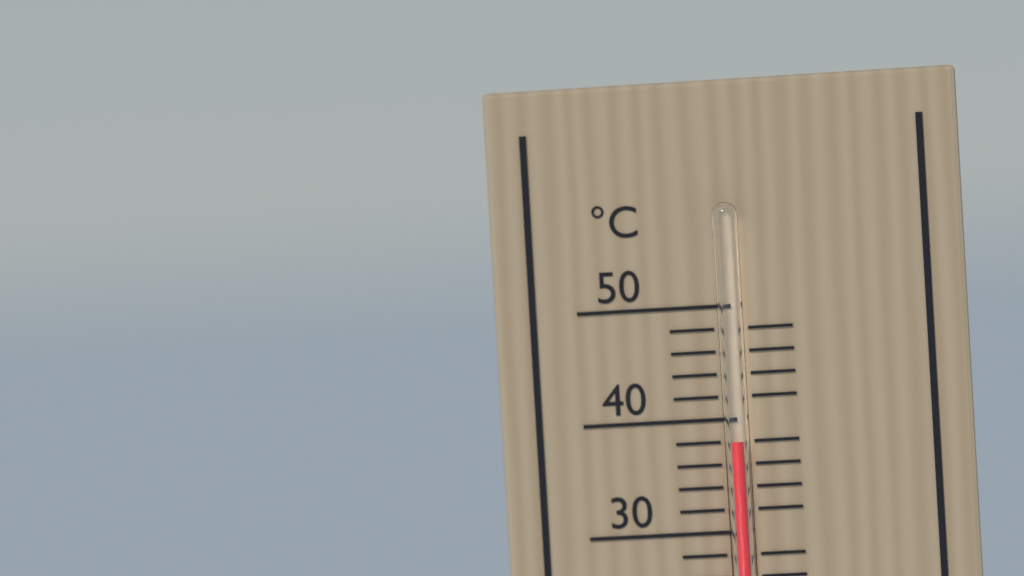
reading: 38 °C
